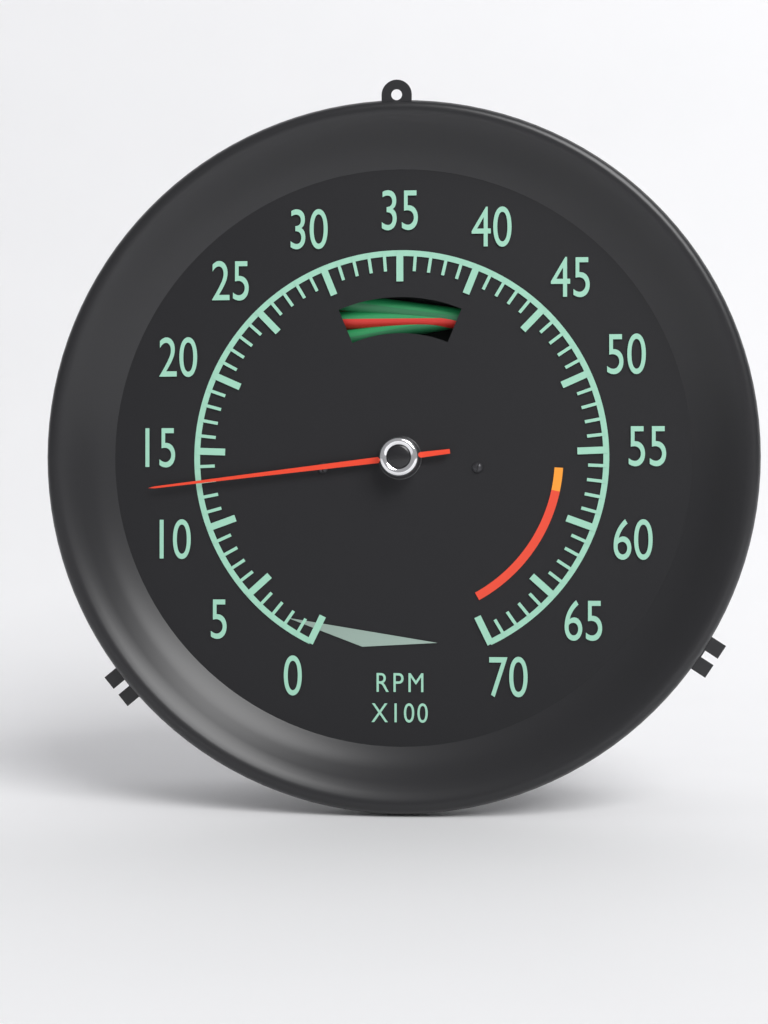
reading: 13 RPM x100
